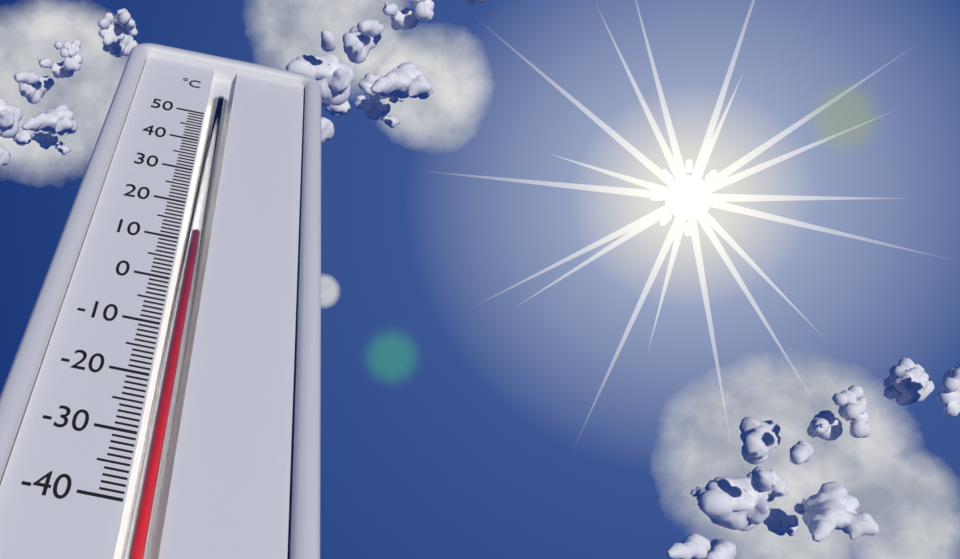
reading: 12 °C
